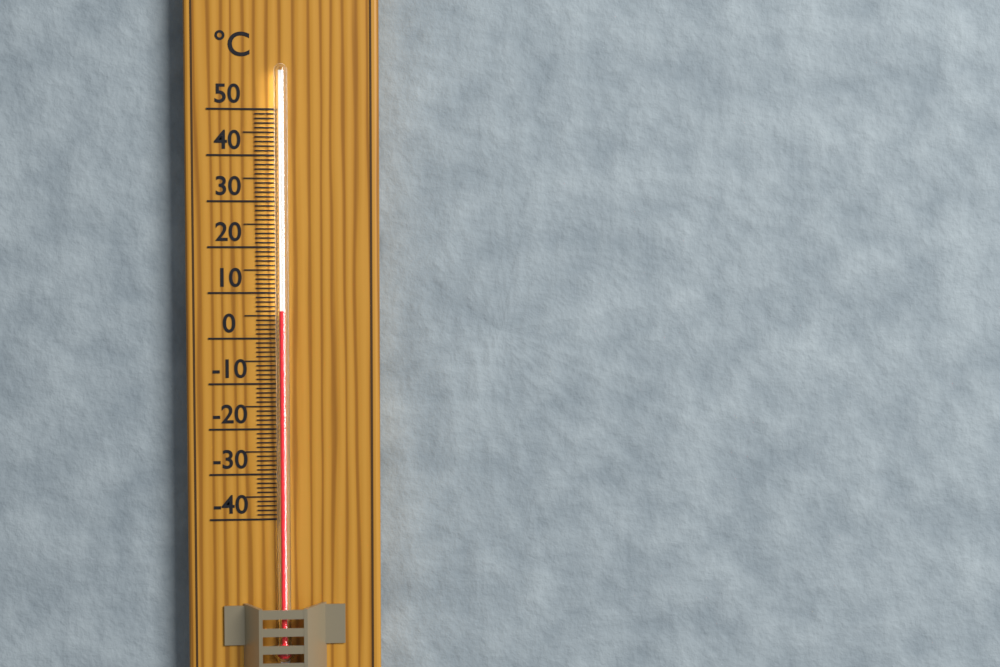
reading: 6 °C
